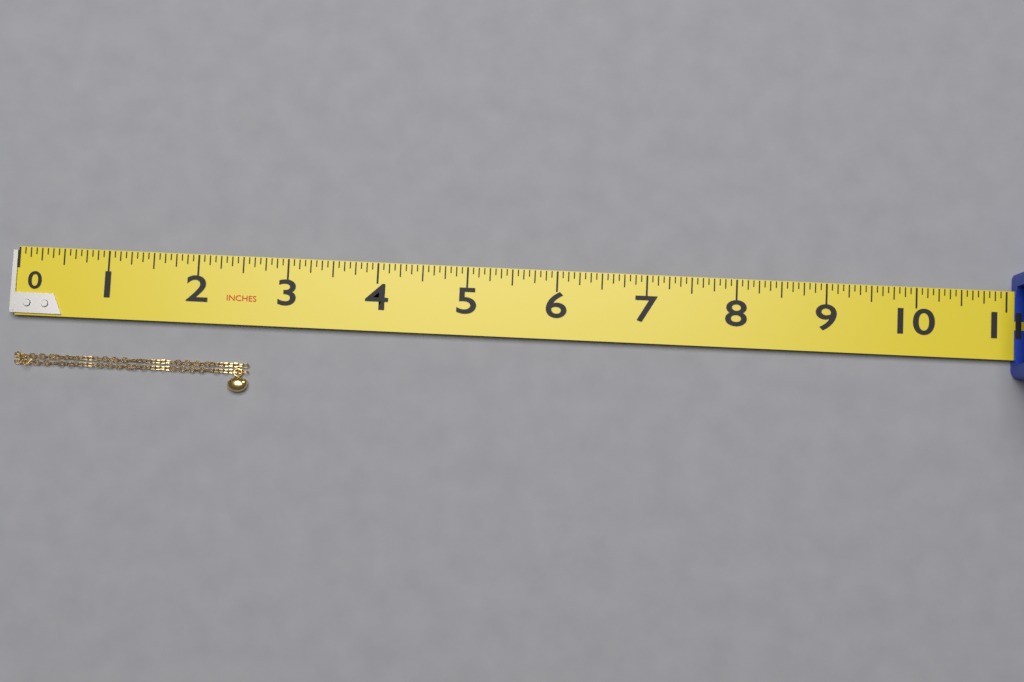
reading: 2.6250 in
